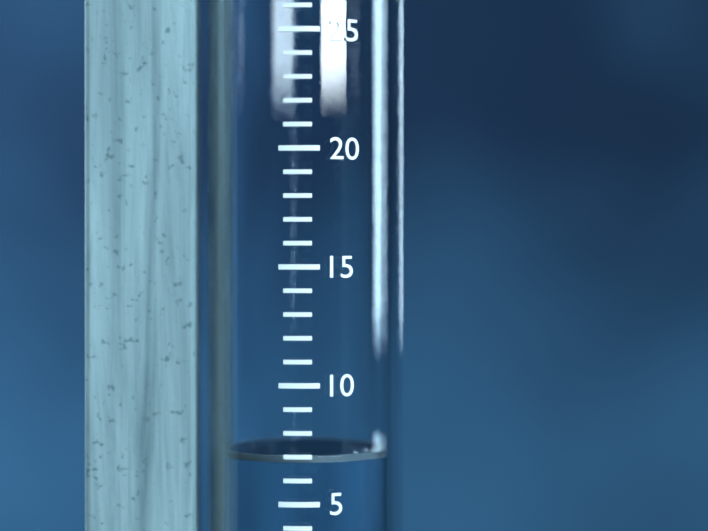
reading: 7 mm
